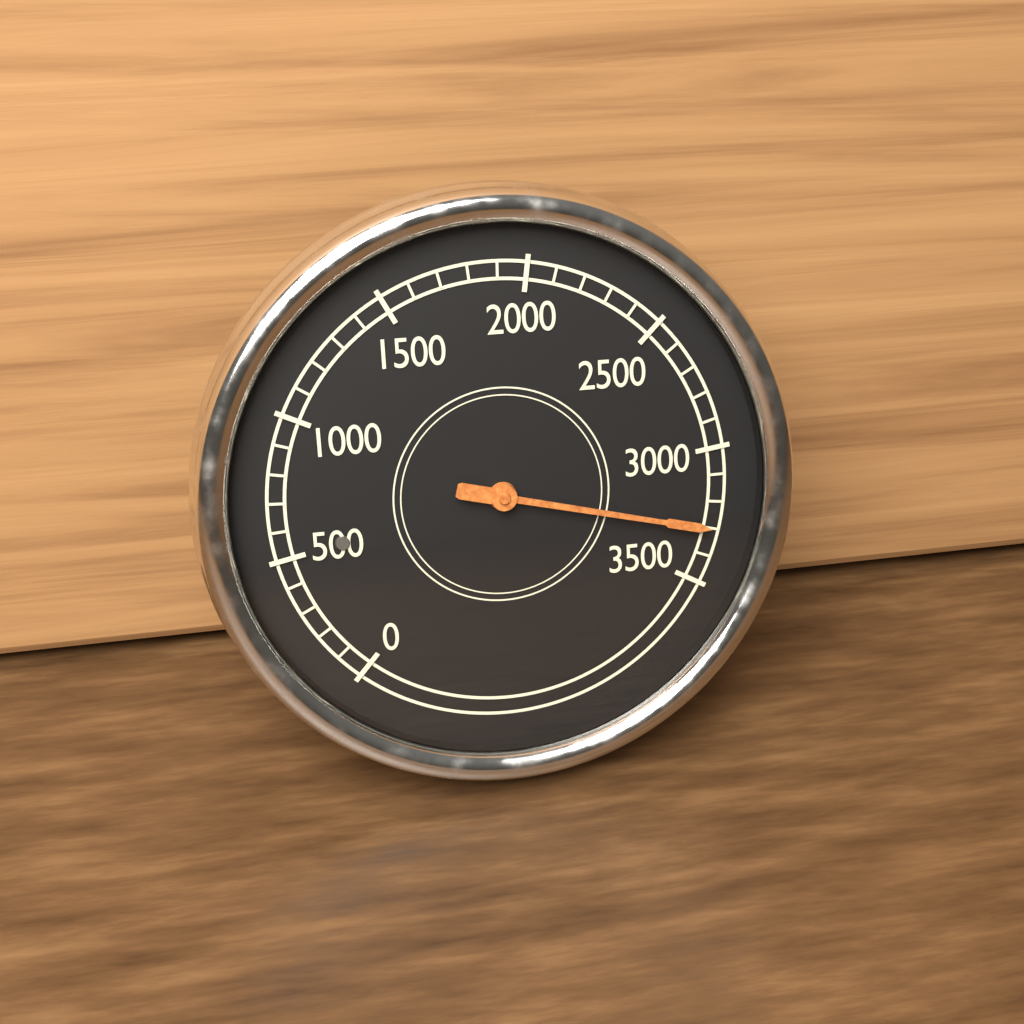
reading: 3300 (no unit)
